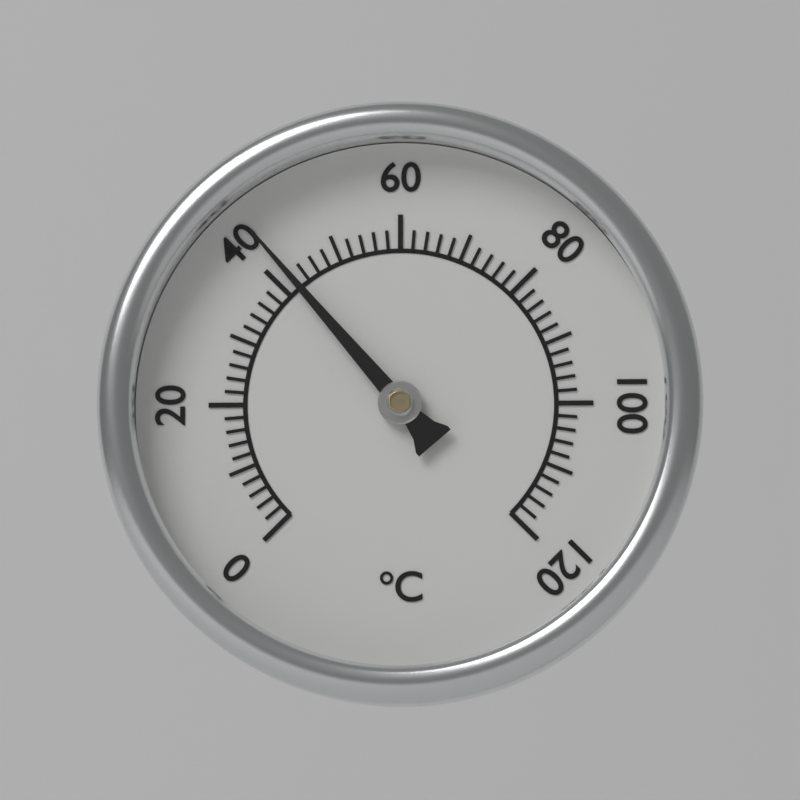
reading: 42 °C
